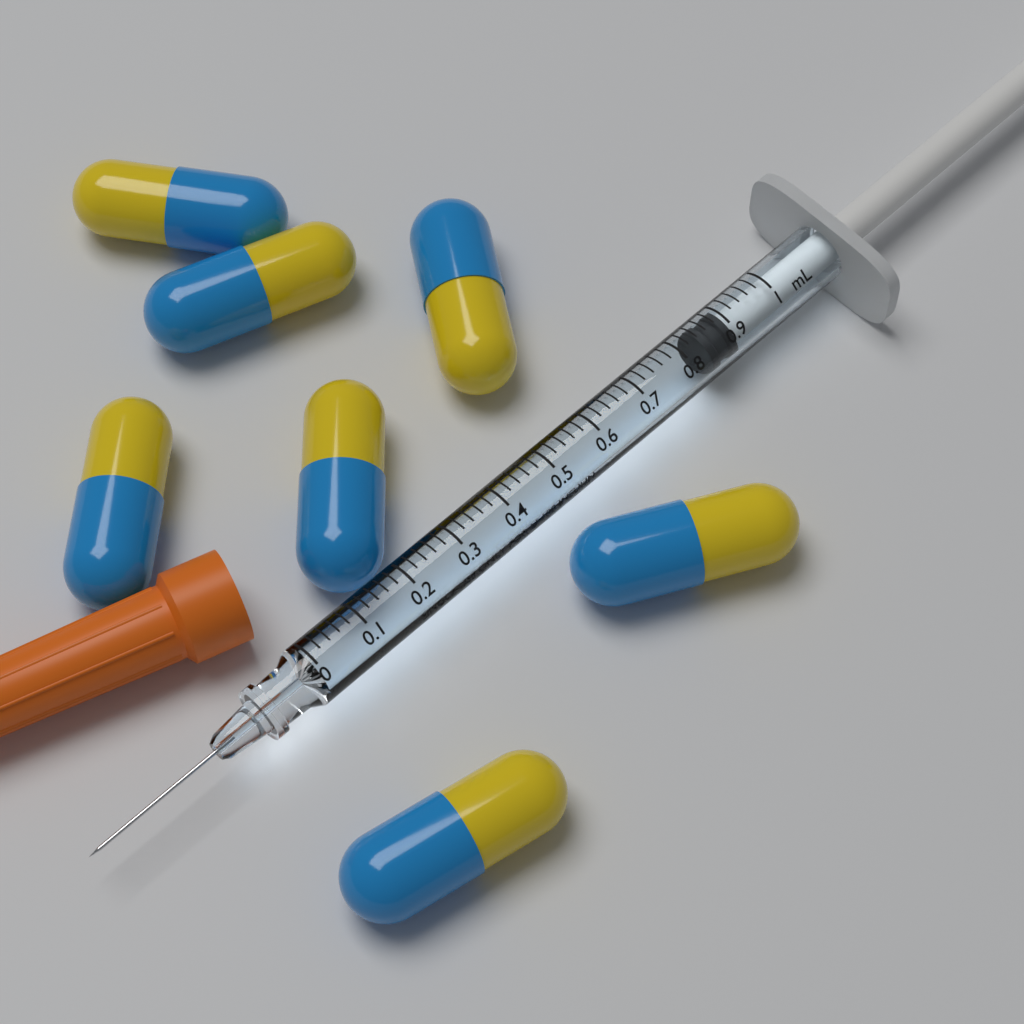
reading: 0.84 mL
